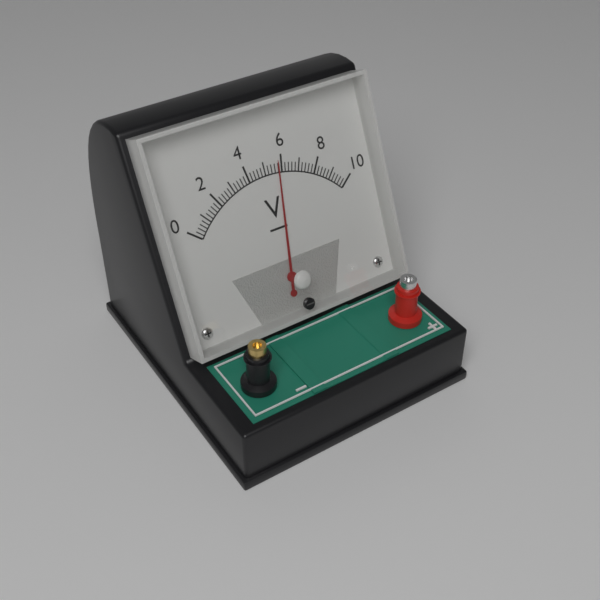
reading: 5.8 V
